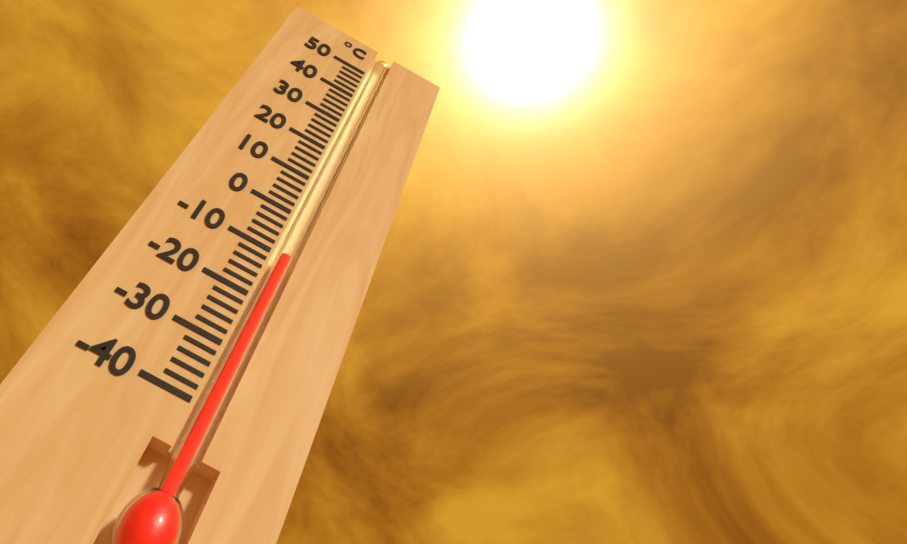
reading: -10 °C
